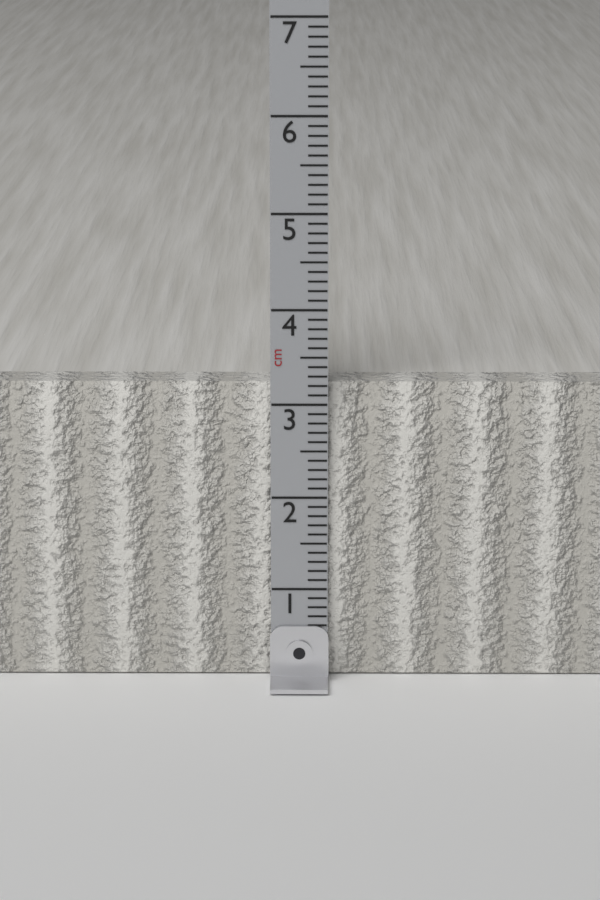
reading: 3.2 cm
